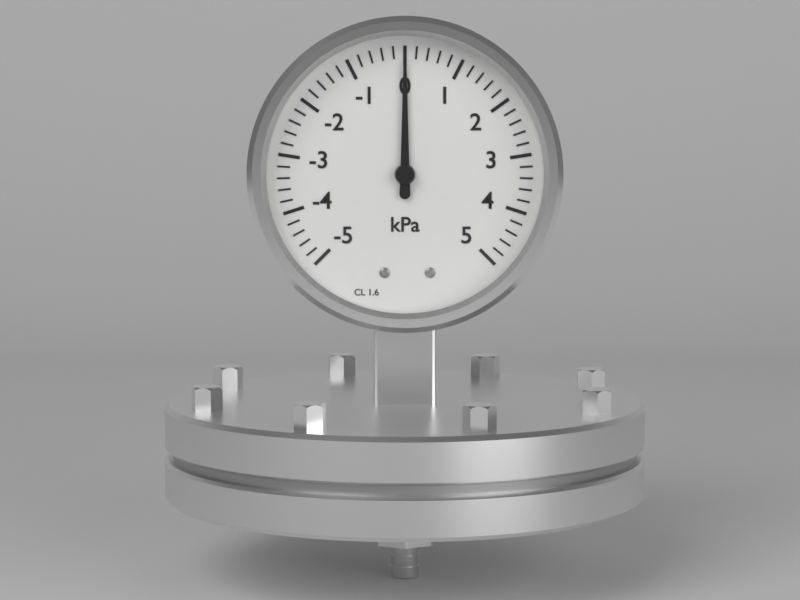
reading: 0.0 kPa
